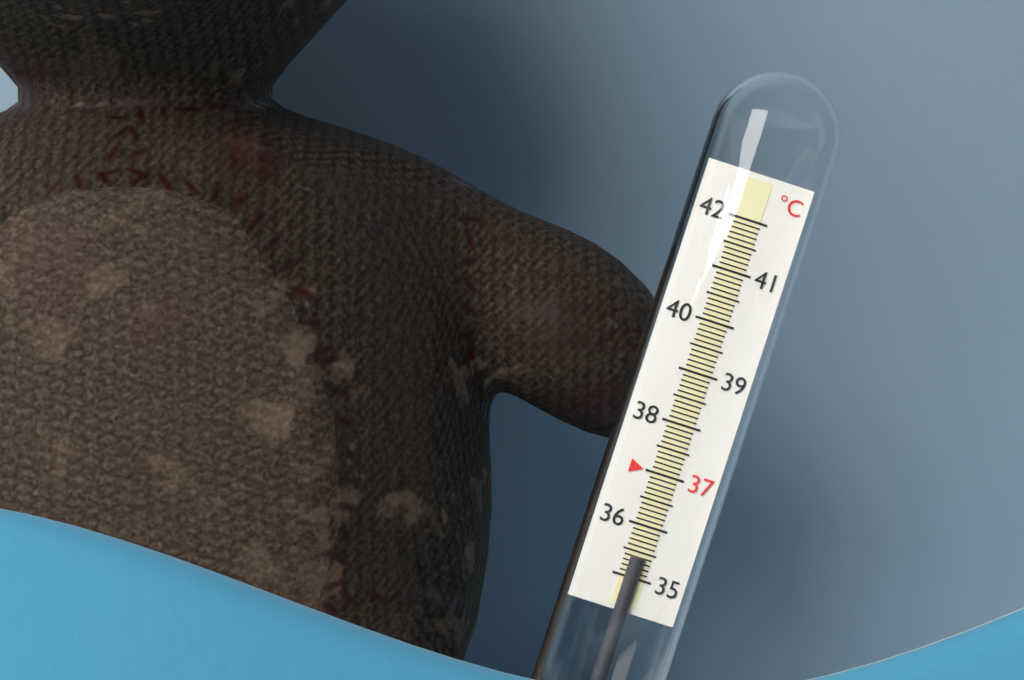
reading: 35.4 °C
